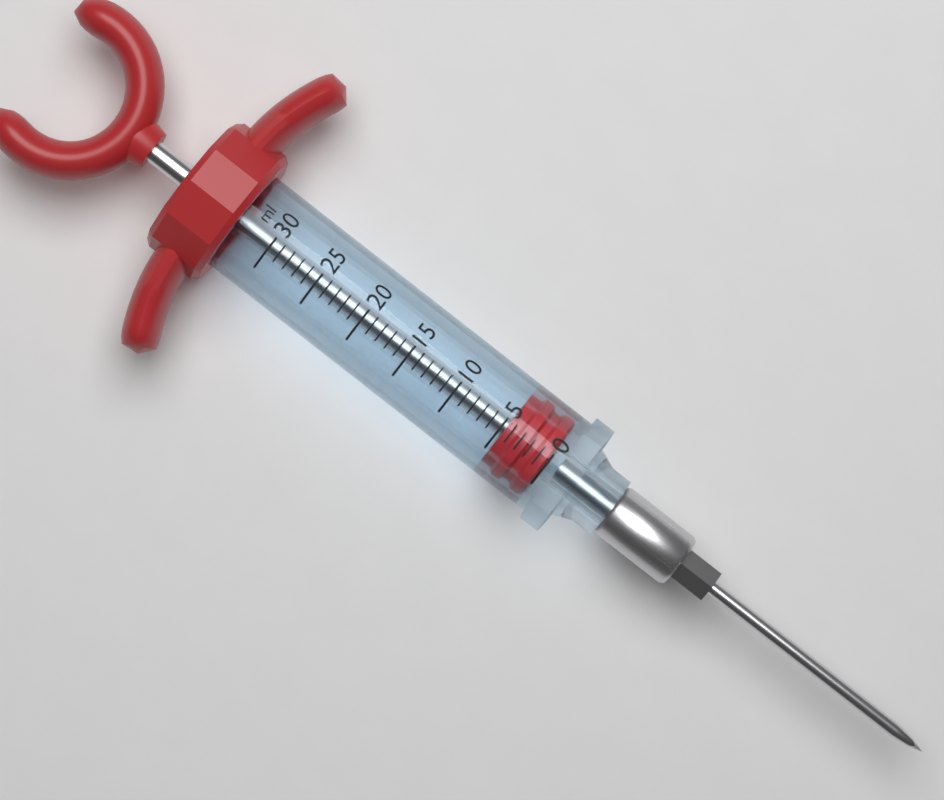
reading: 0 ml
